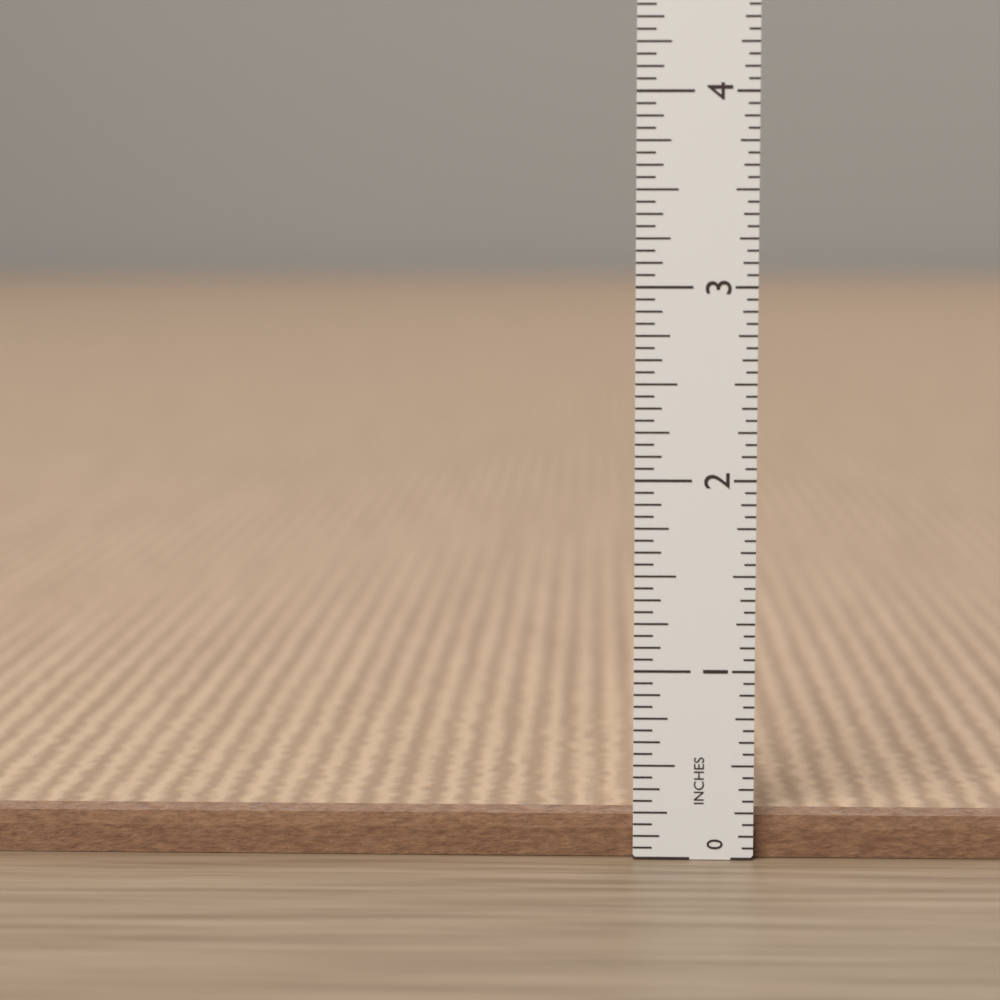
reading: 0.2500 in
